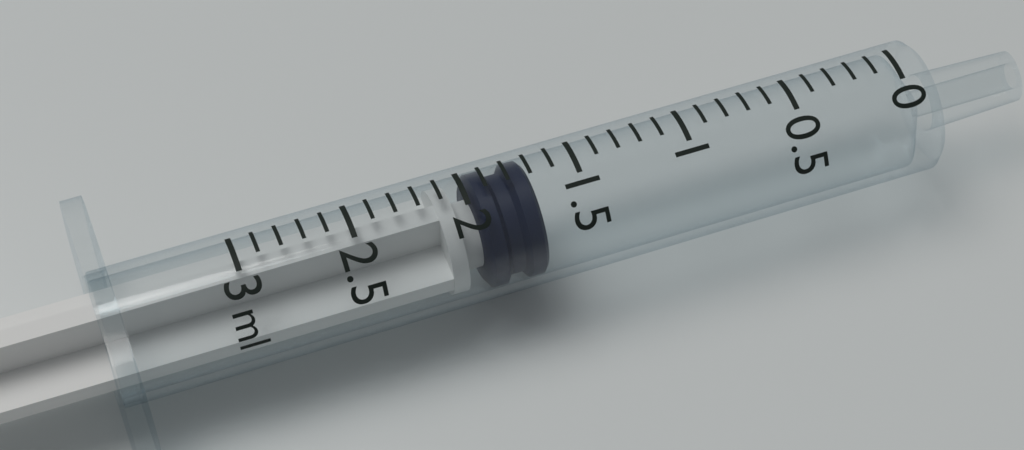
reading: 1.7 ml
